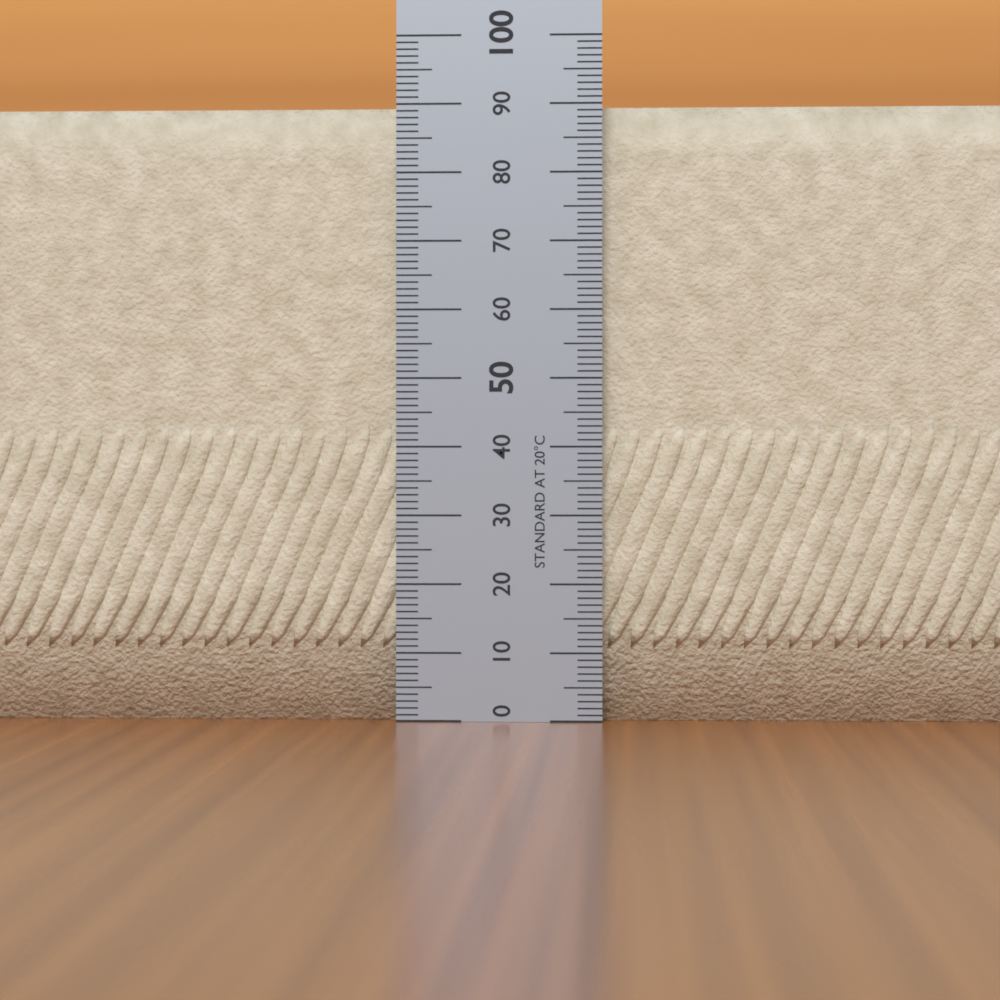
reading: 90 (no unit)
